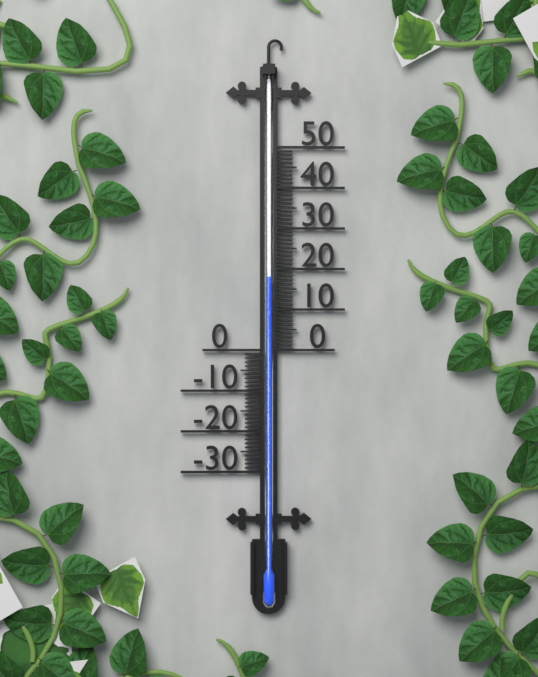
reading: 18 (no unit)
